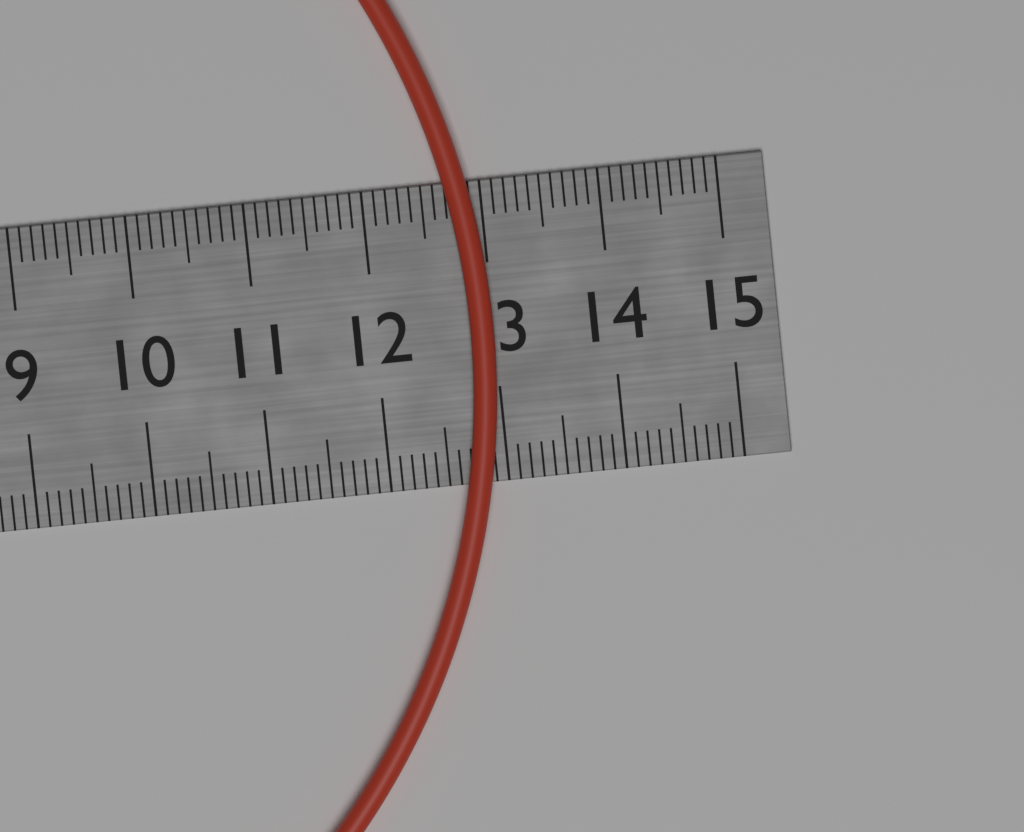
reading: 13.0 cm
